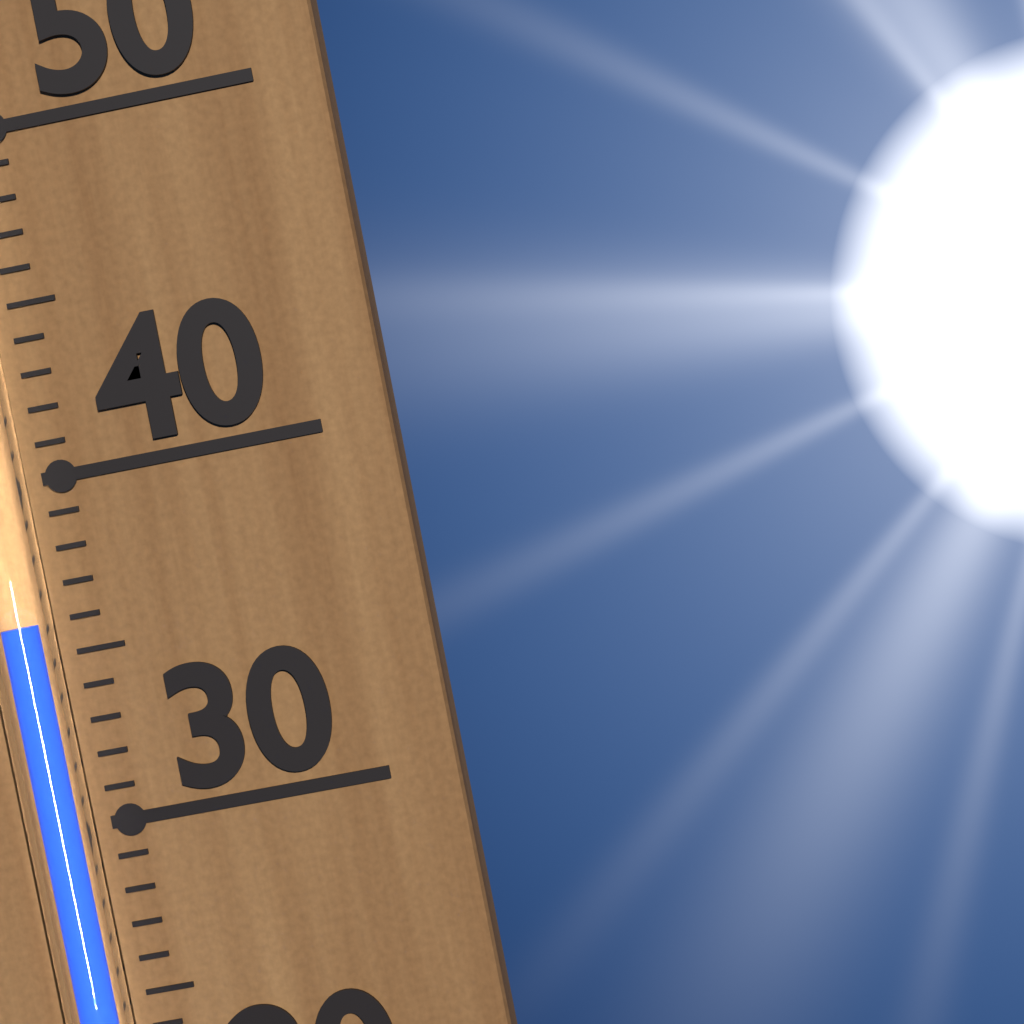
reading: 36 (no unit)
